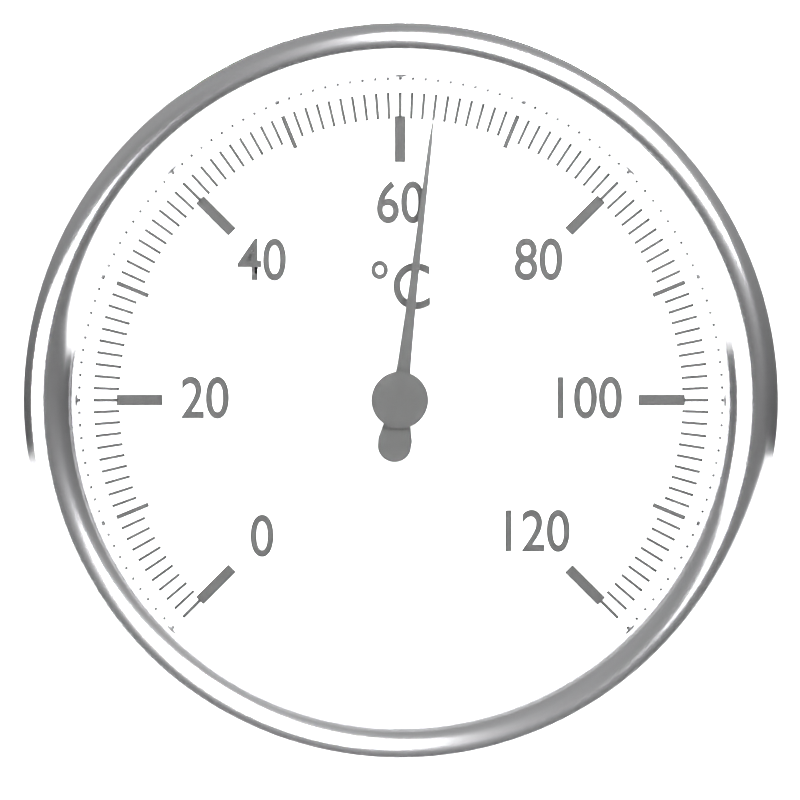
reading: 63 °C
